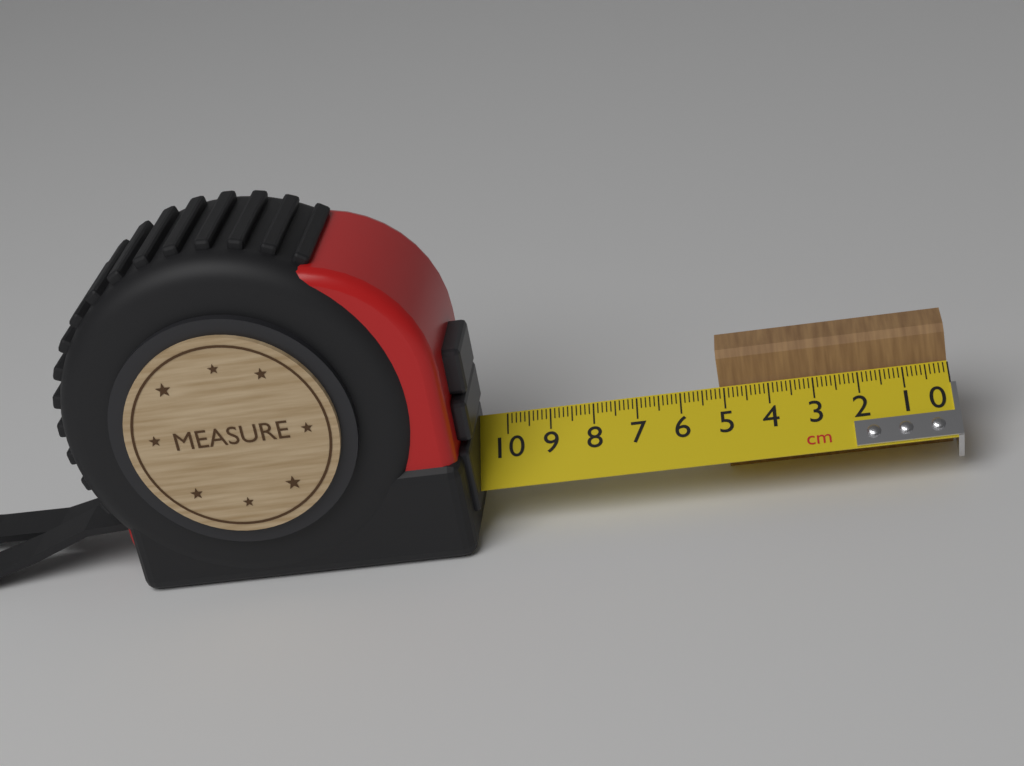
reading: 5.1 cm
